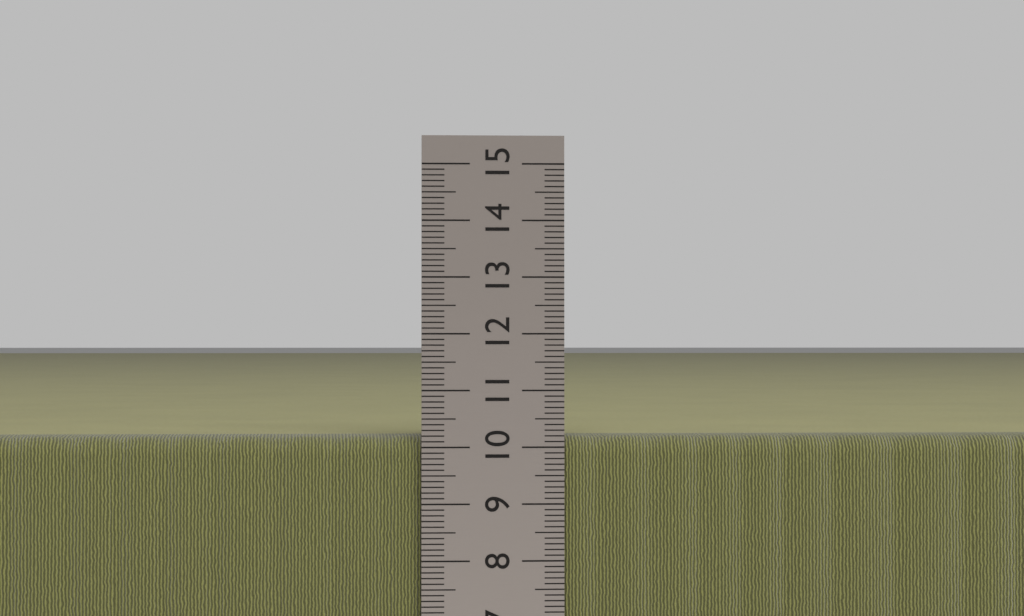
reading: 10.2 cm
